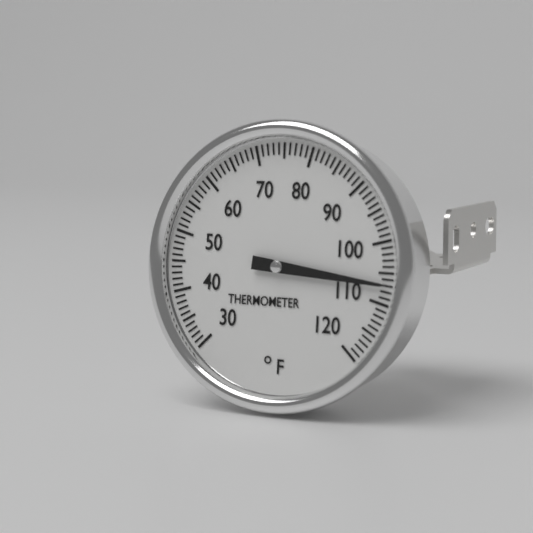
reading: 107 °F
